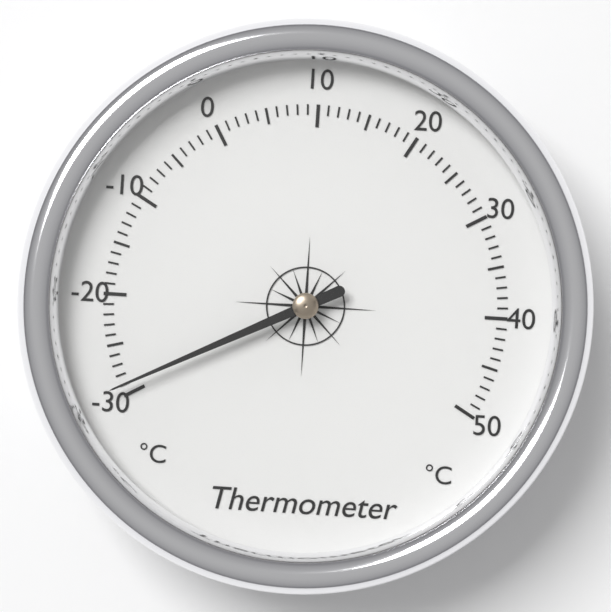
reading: -29 °C
